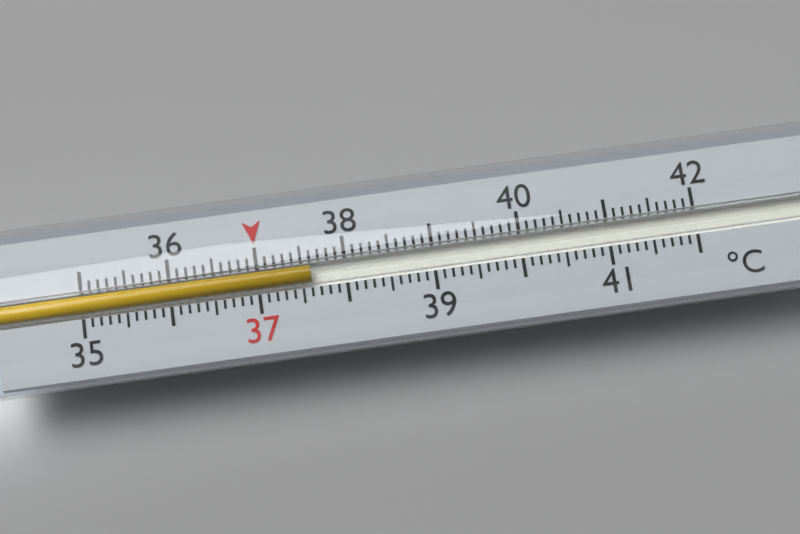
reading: 37.6 °C
